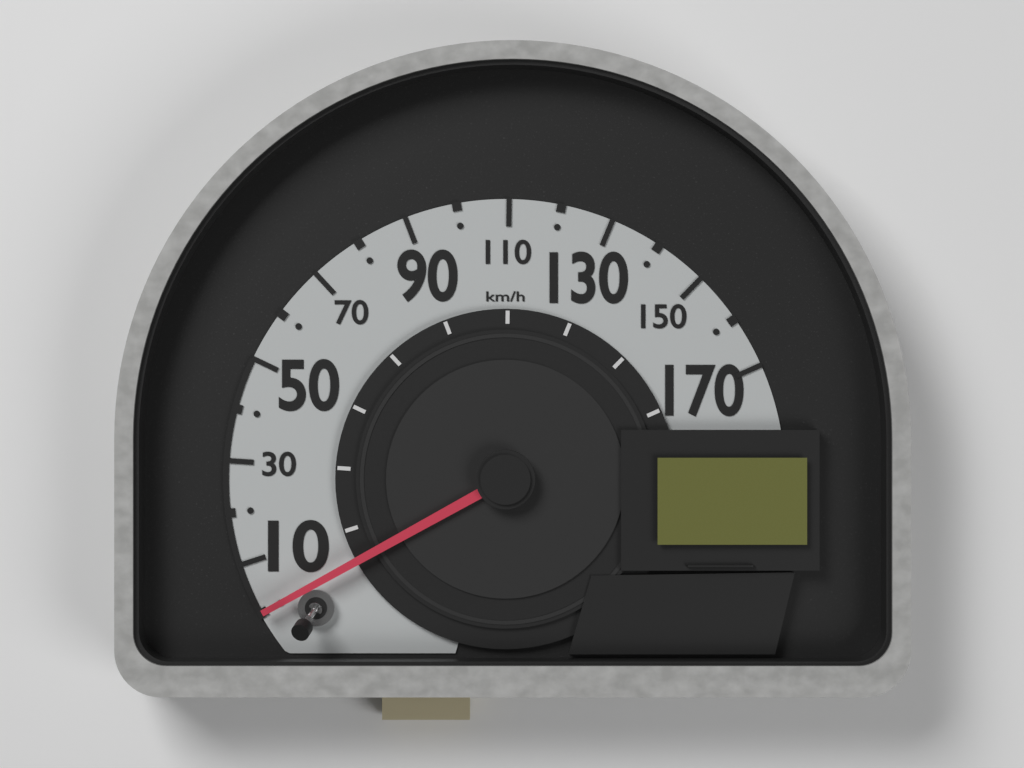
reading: 0 km/h
